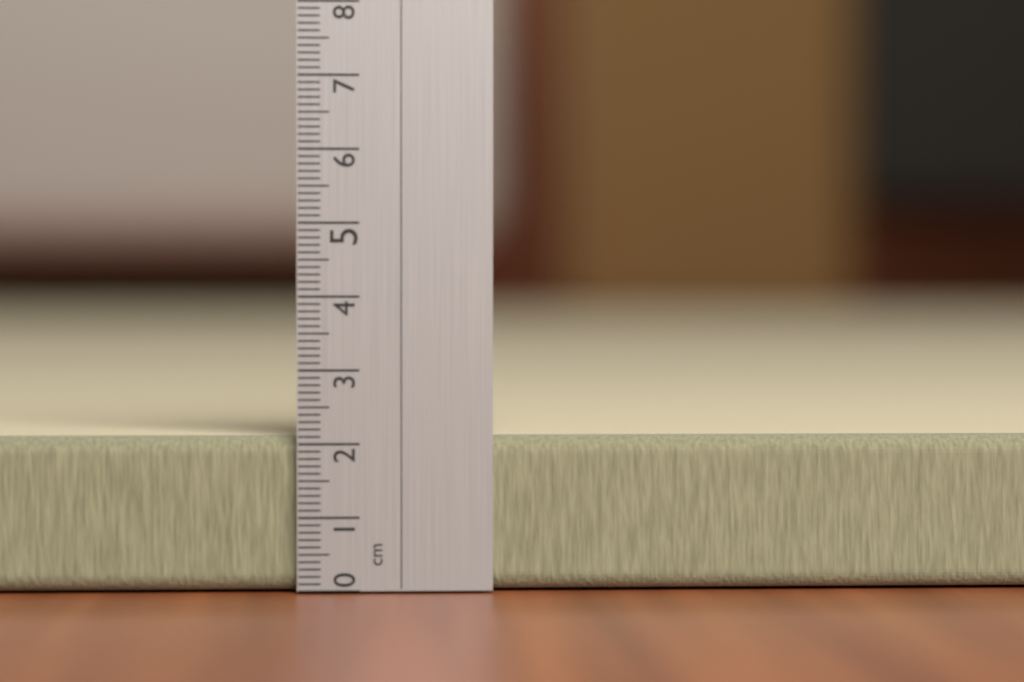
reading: 2.1 cm
